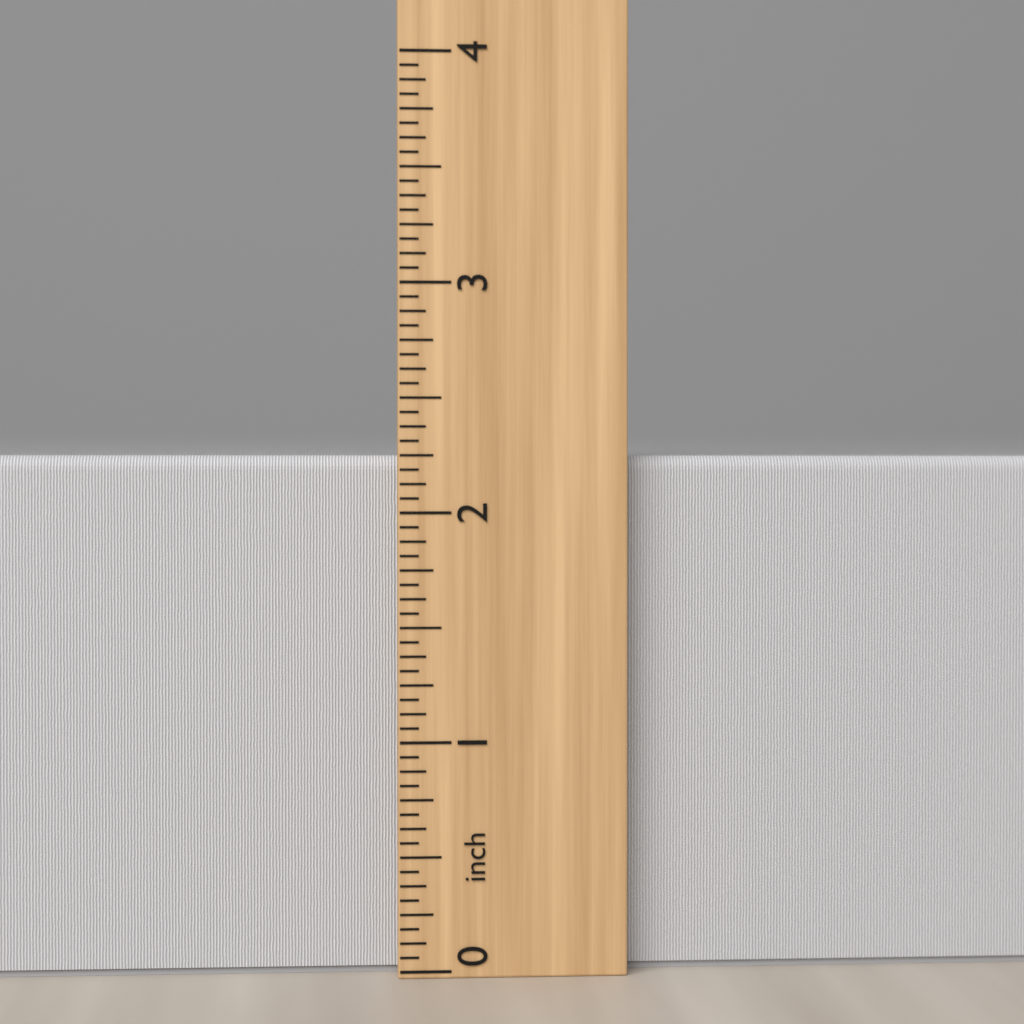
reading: 2.2500 inch
